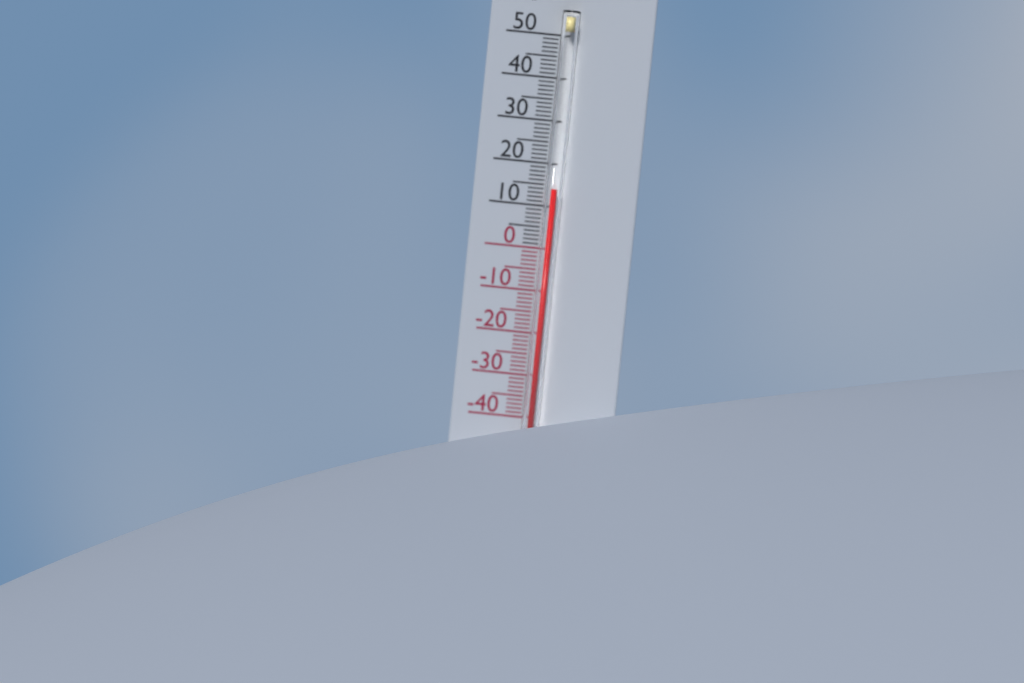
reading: 14 °C
